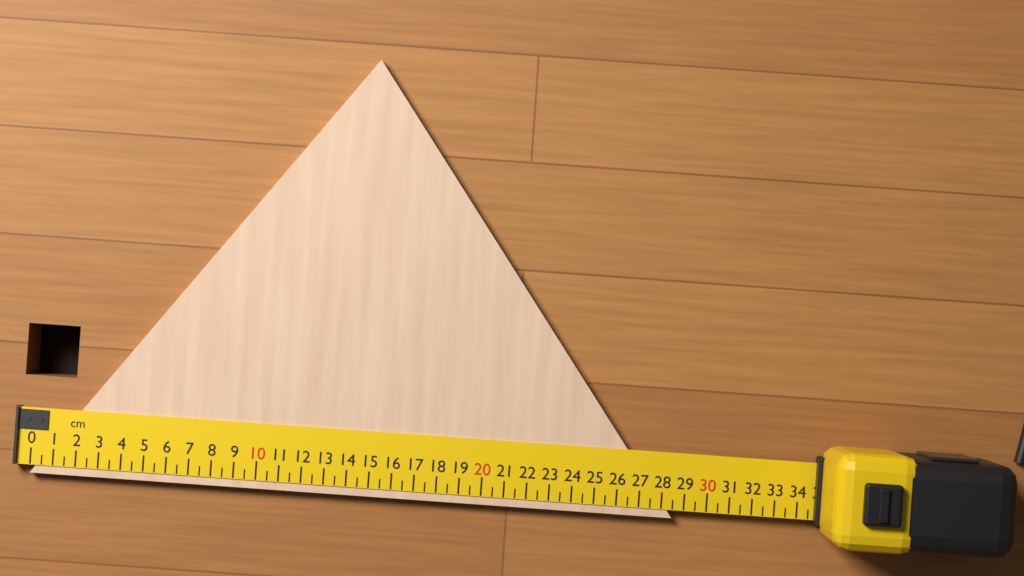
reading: 28.5 cm
